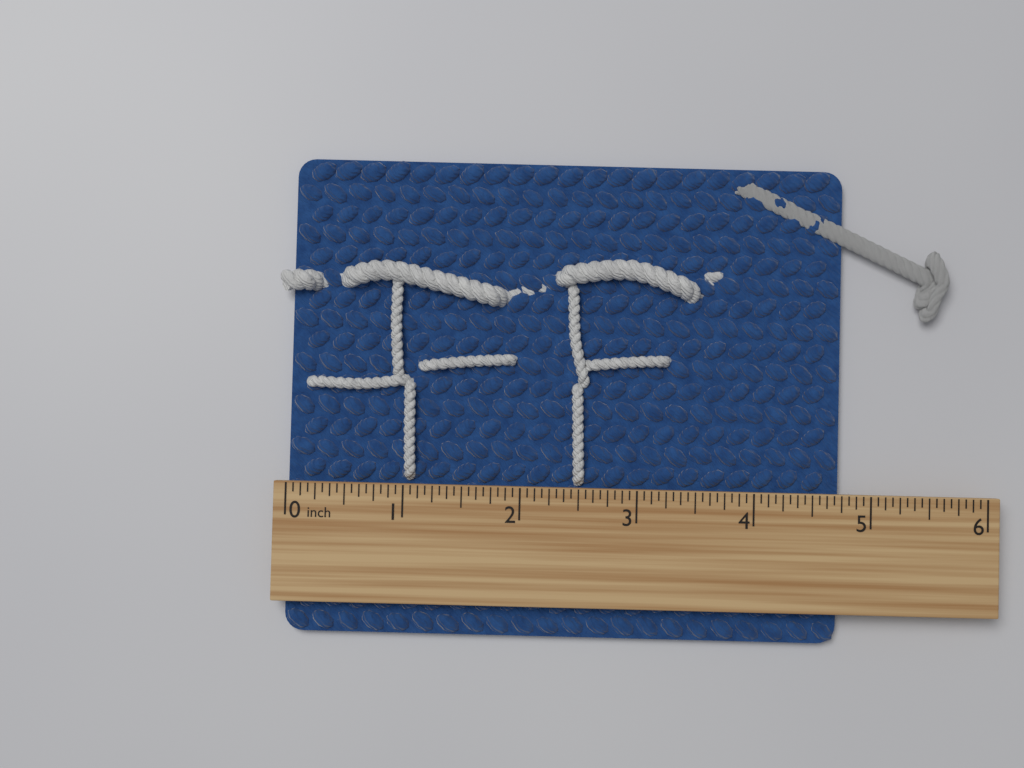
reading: 4.7500 inch
